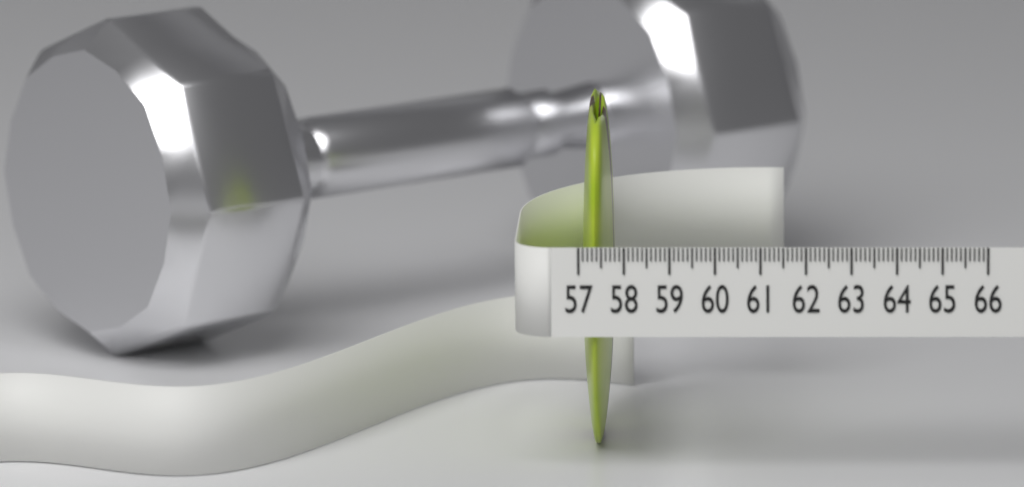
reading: 57.7 (no unit)
